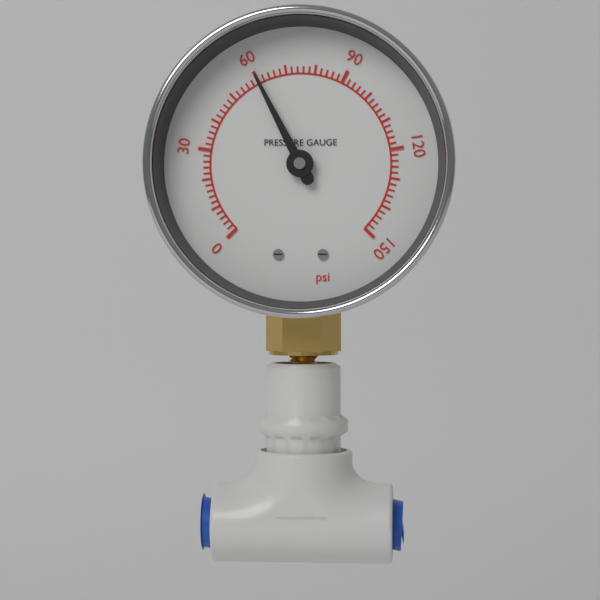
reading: 60 psi
